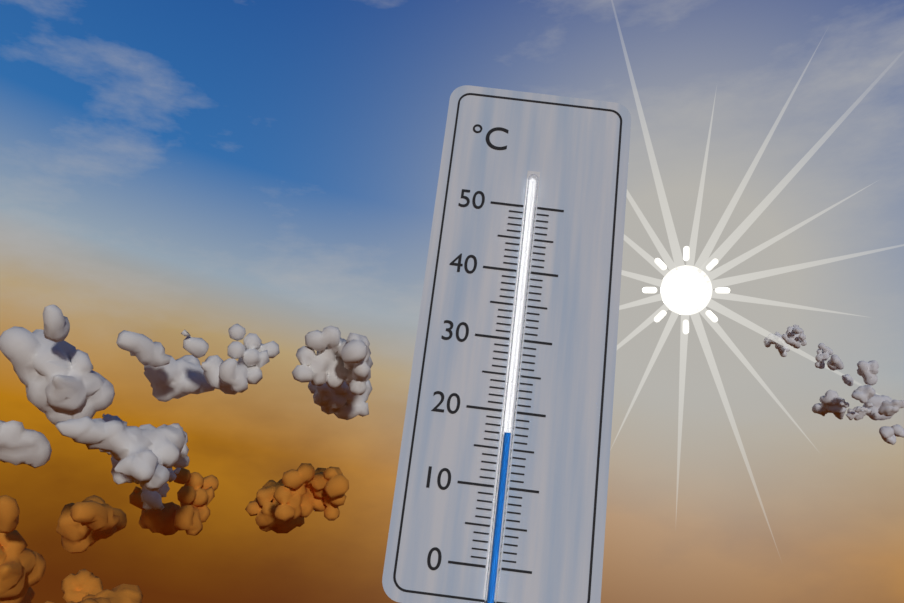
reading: 17 °C
